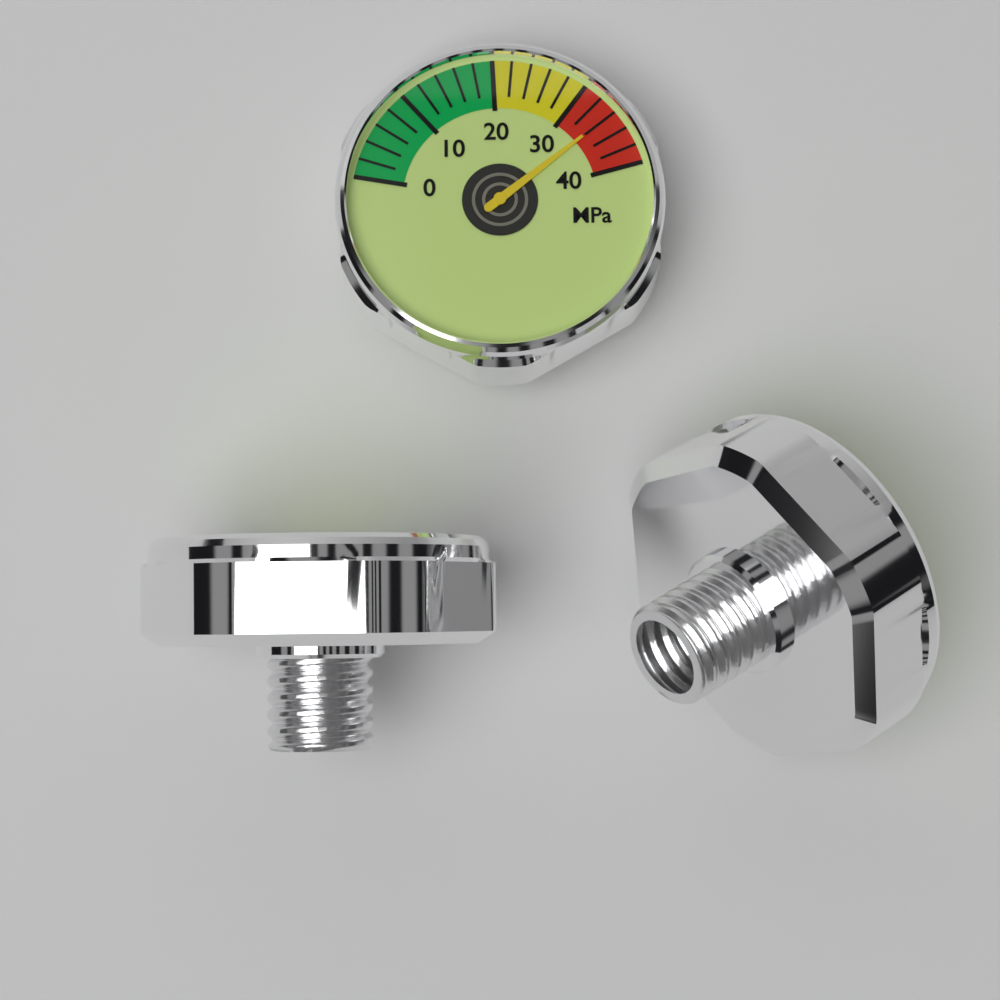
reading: 34 MPa
